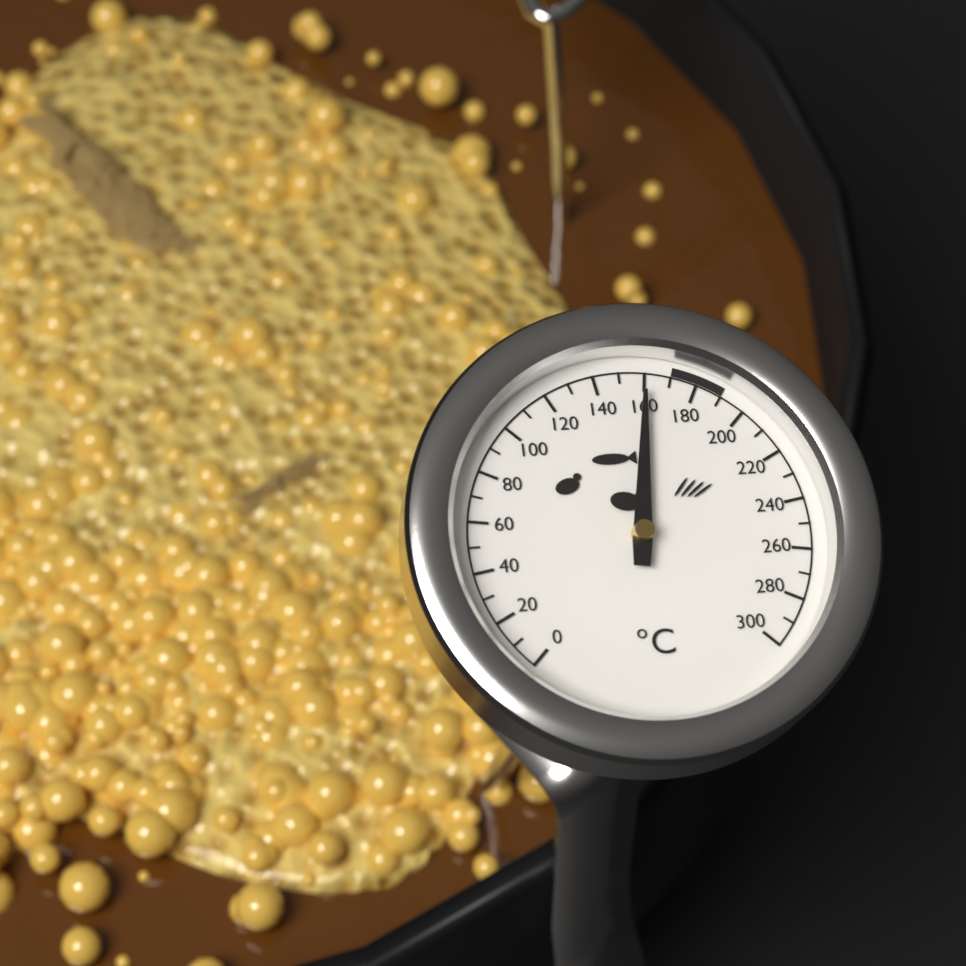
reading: 160 °C
